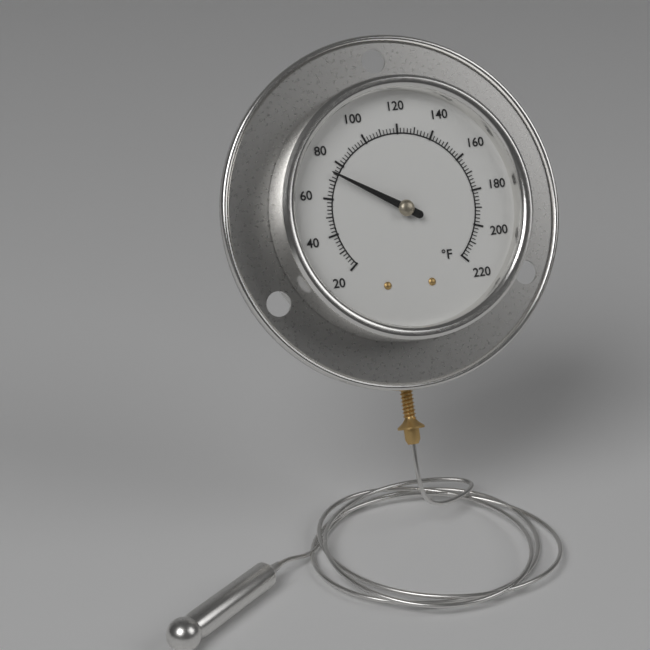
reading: 74 °F
